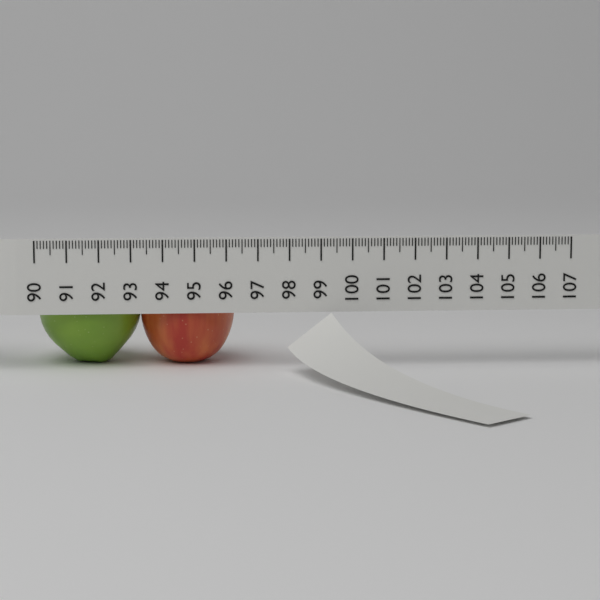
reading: 96.3 (no unit)
